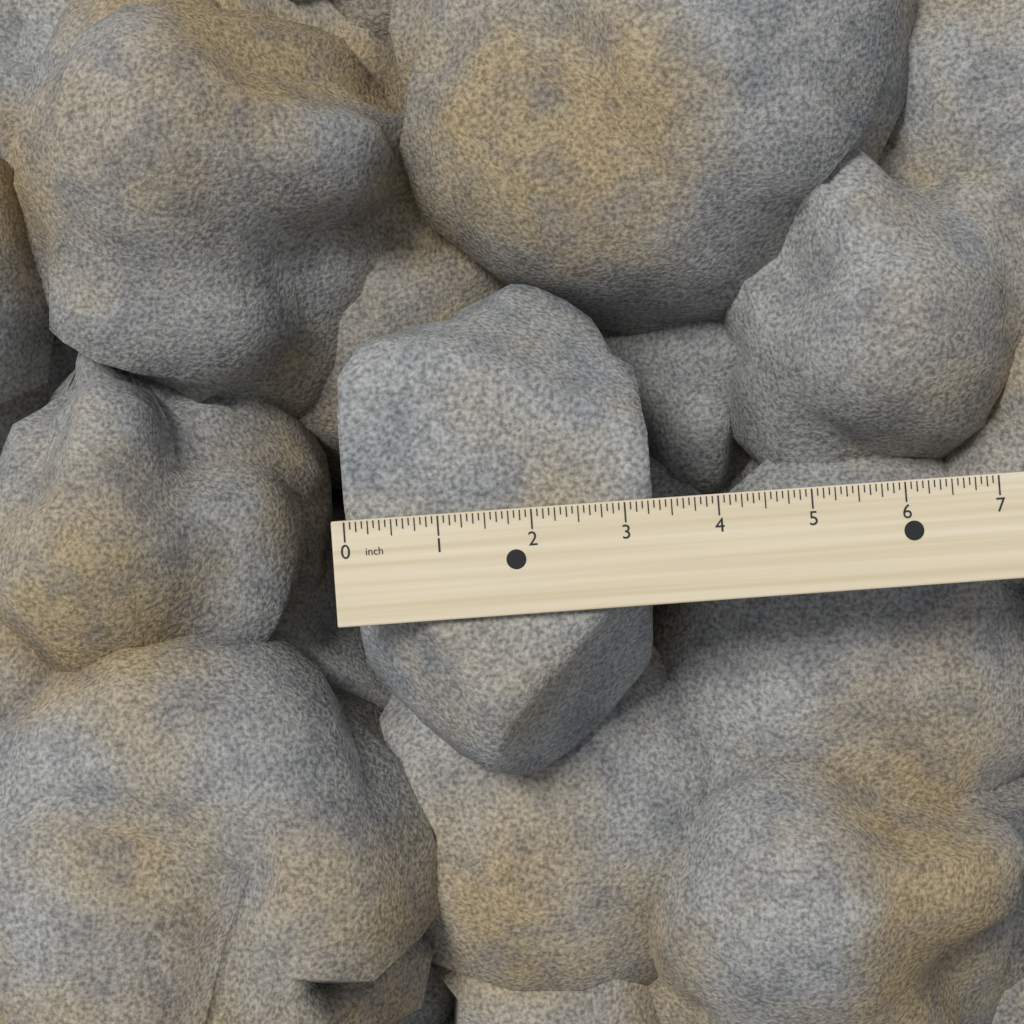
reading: 3.3125 inch
